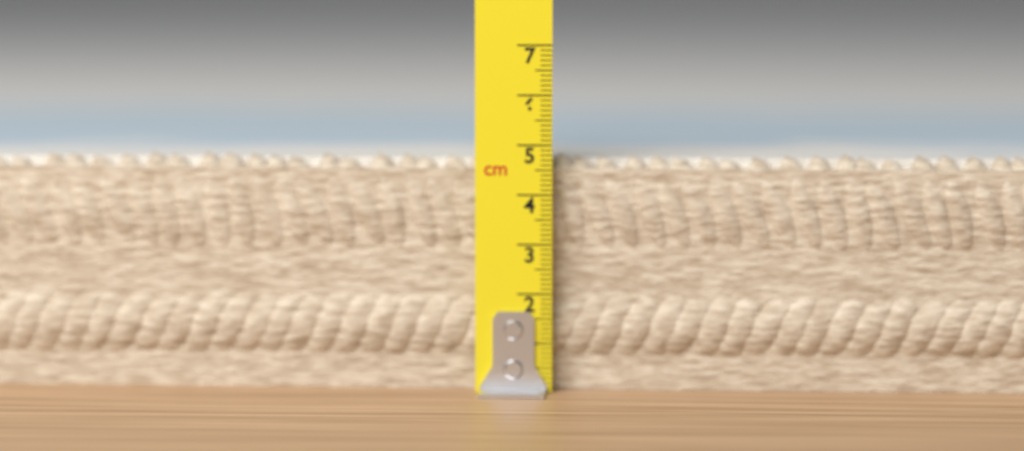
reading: 4.8 cm
